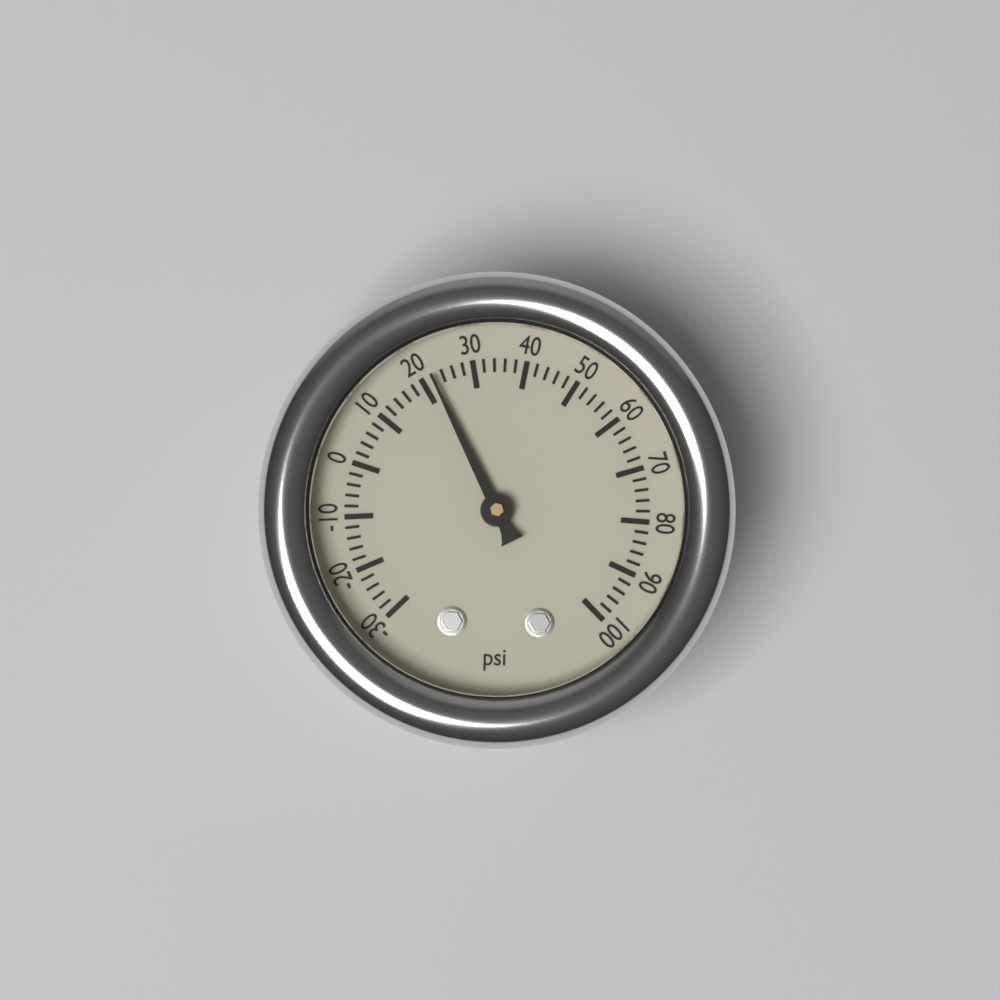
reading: 22 psi
